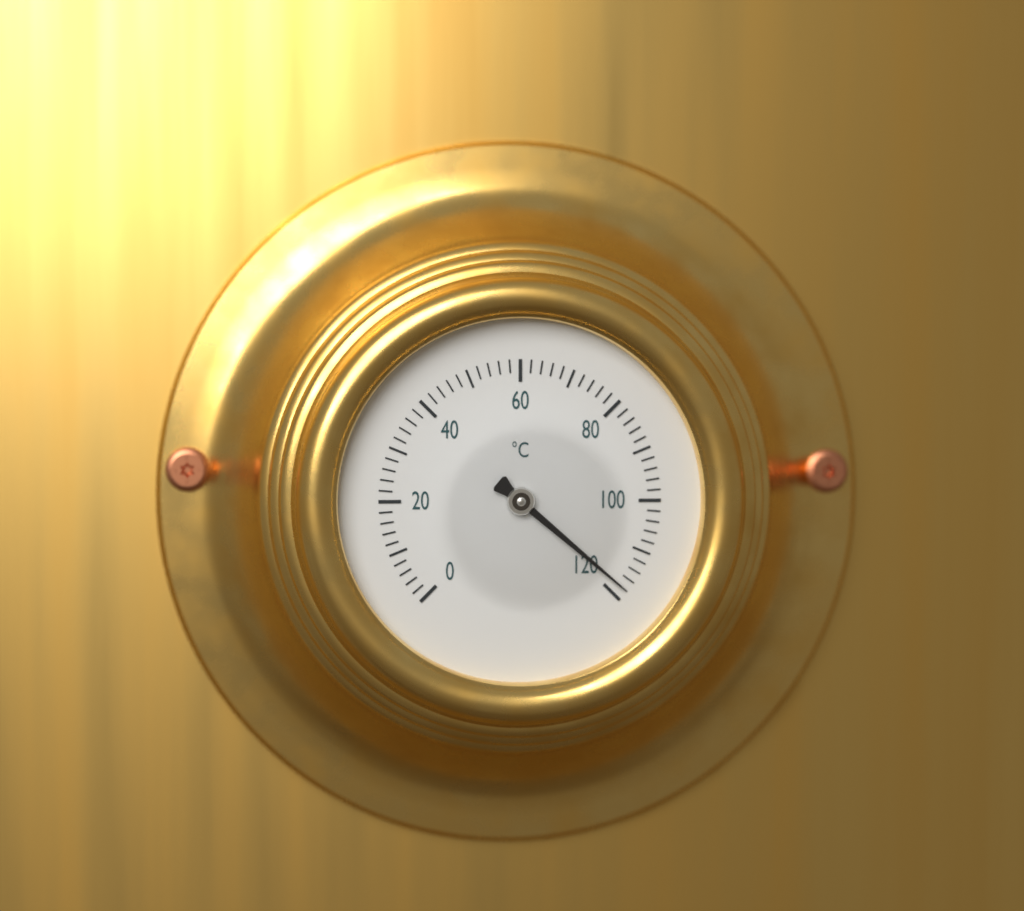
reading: 118 °C
